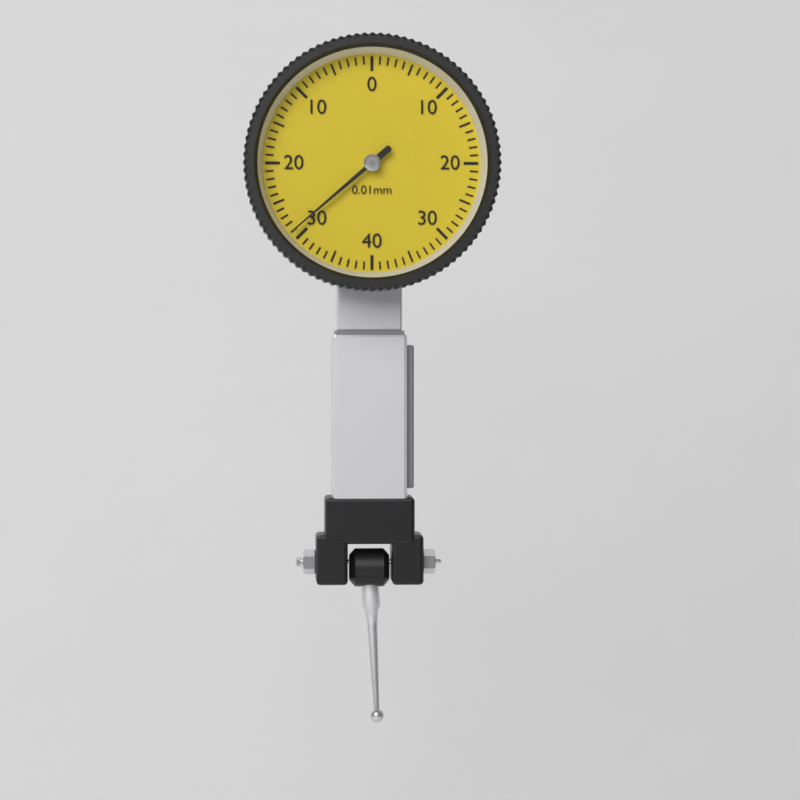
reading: 0.29 mm
